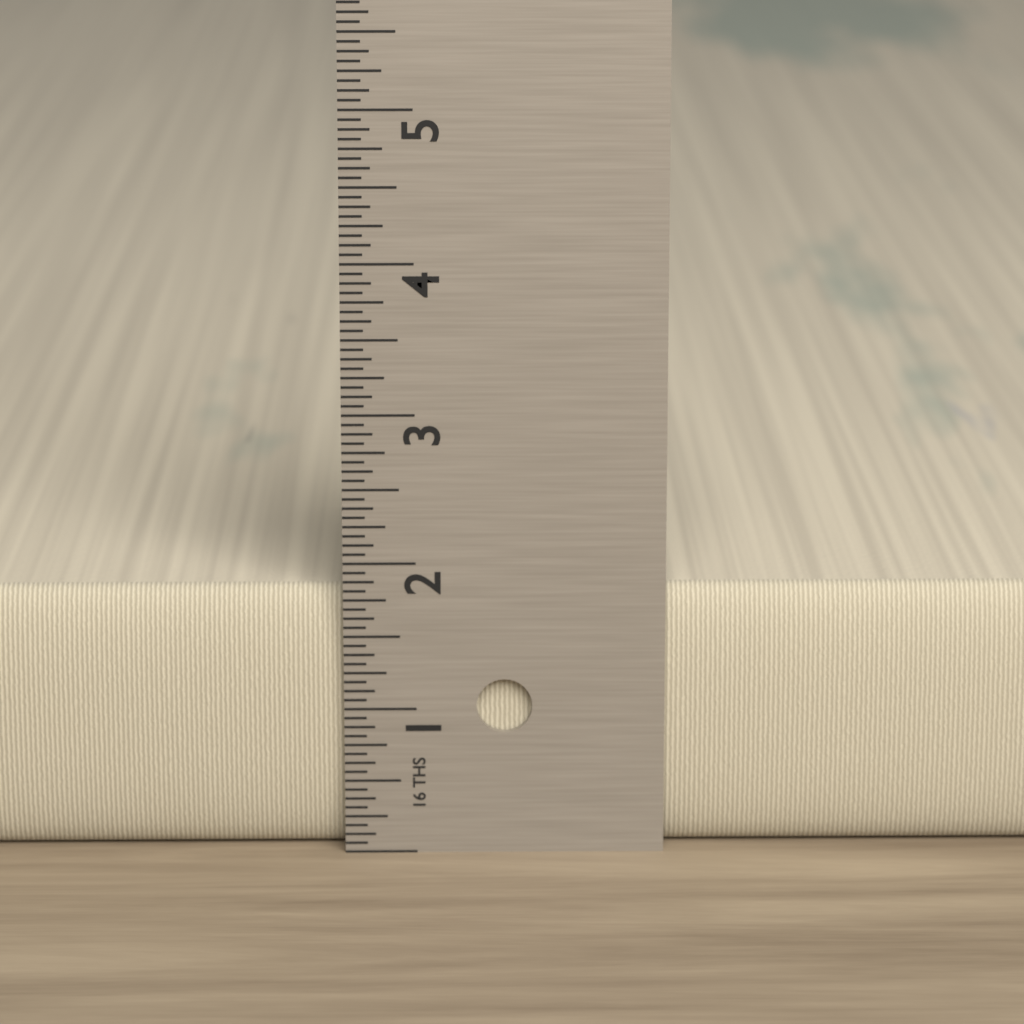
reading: 1.8125 in
